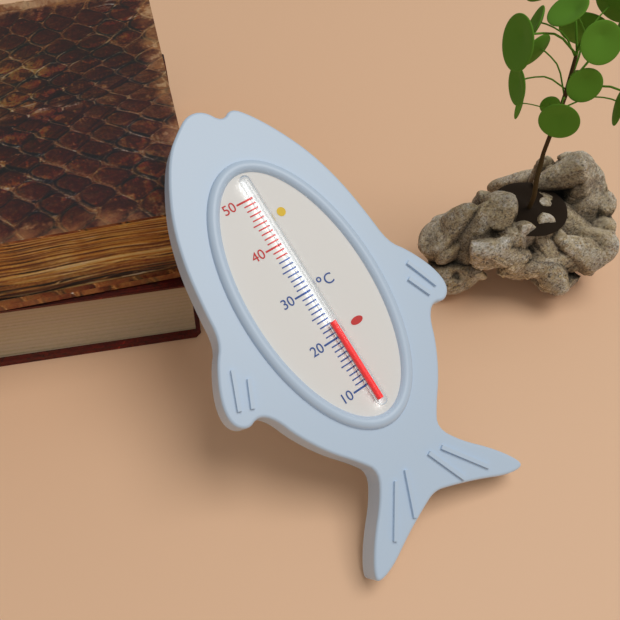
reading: 23 °C
